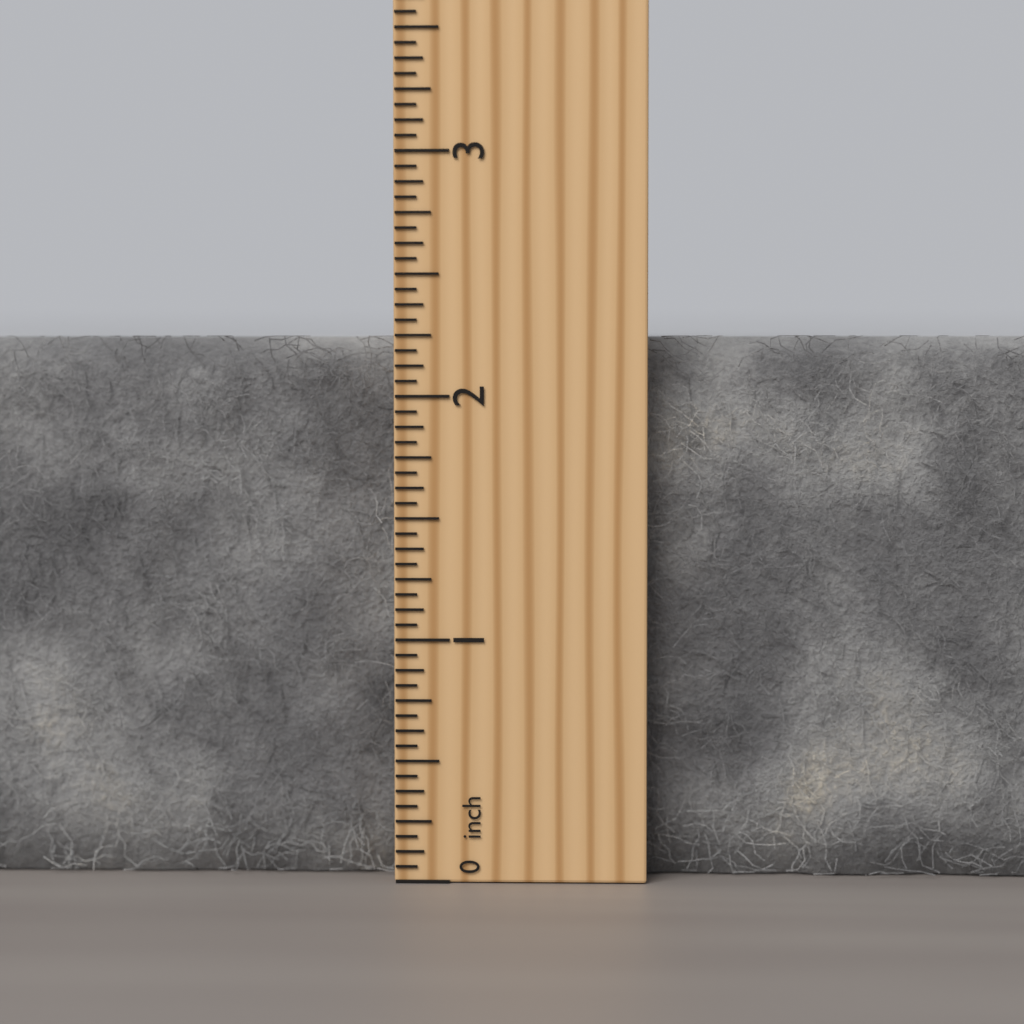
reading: 2.2500 inch
